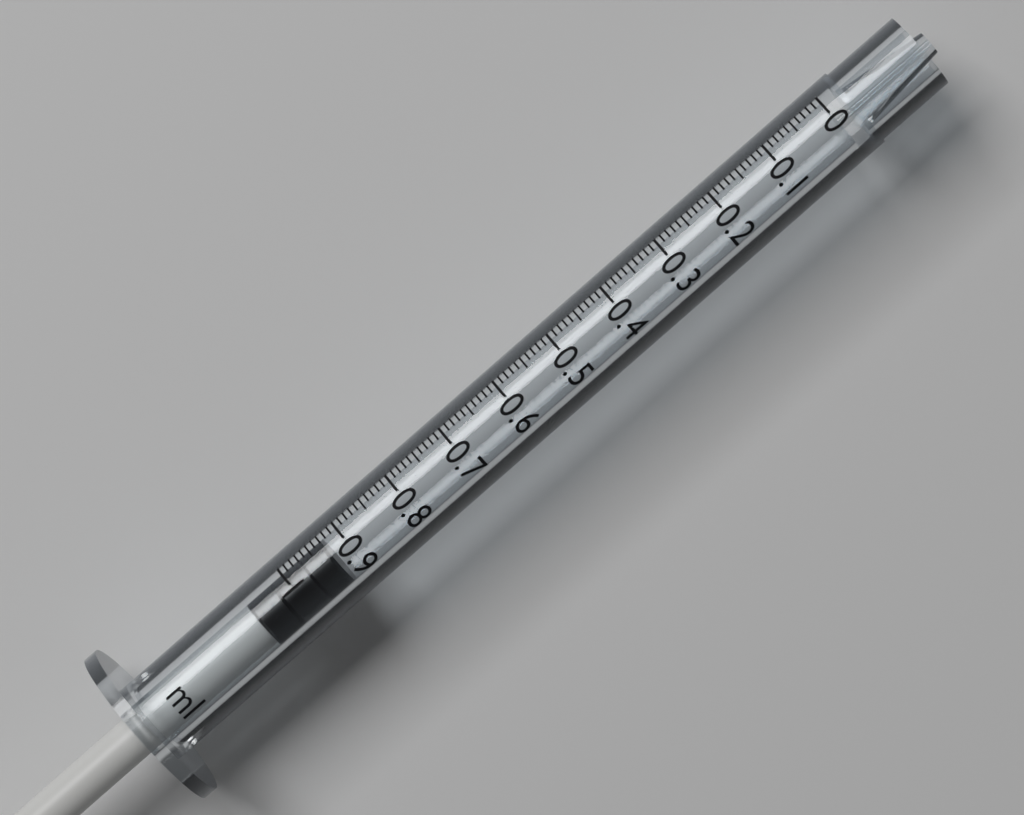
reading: 0.93 ml
